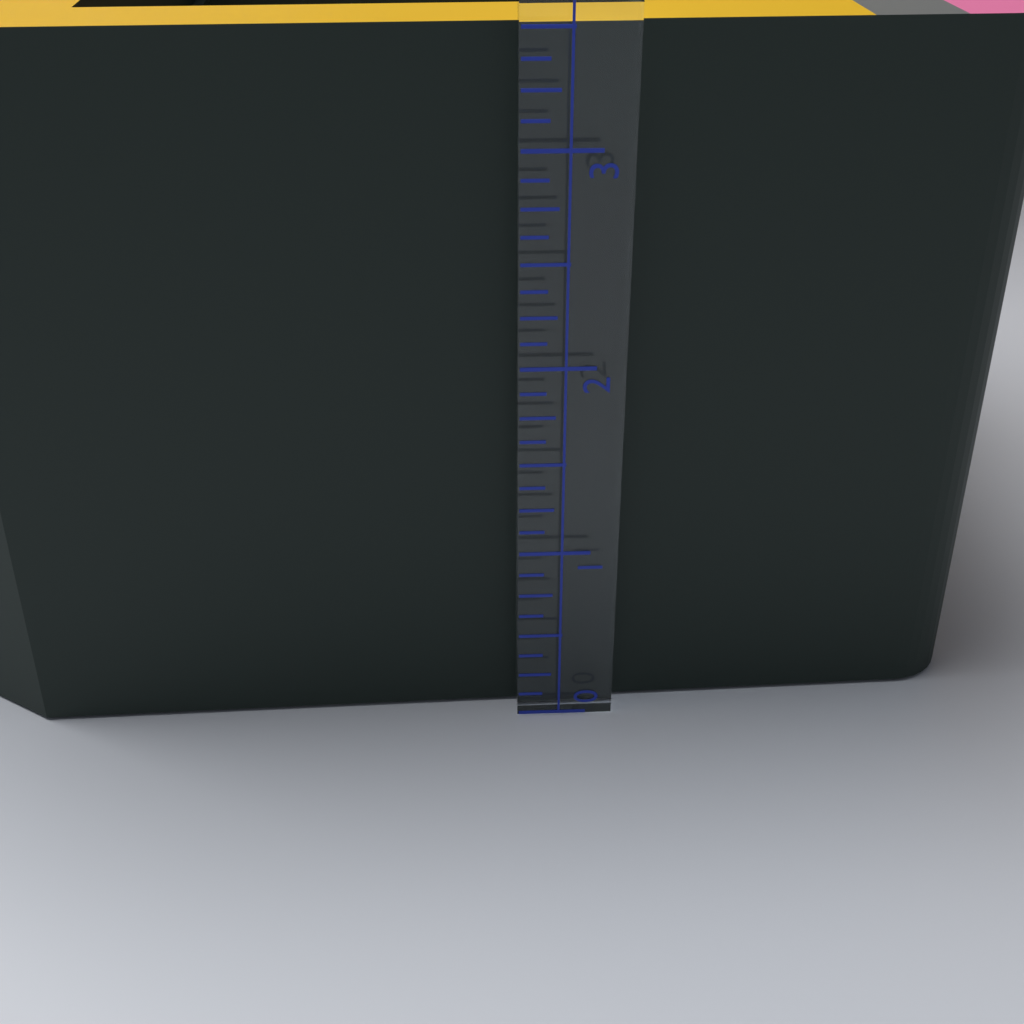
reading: 3.500 (no unit)
